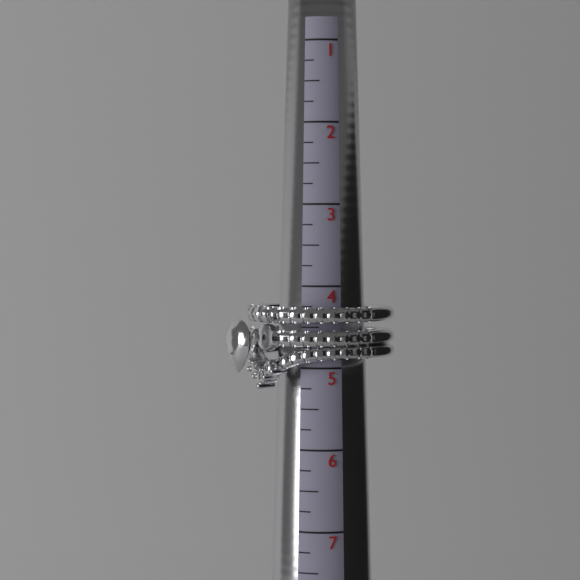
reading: 5.25 (no unit)
